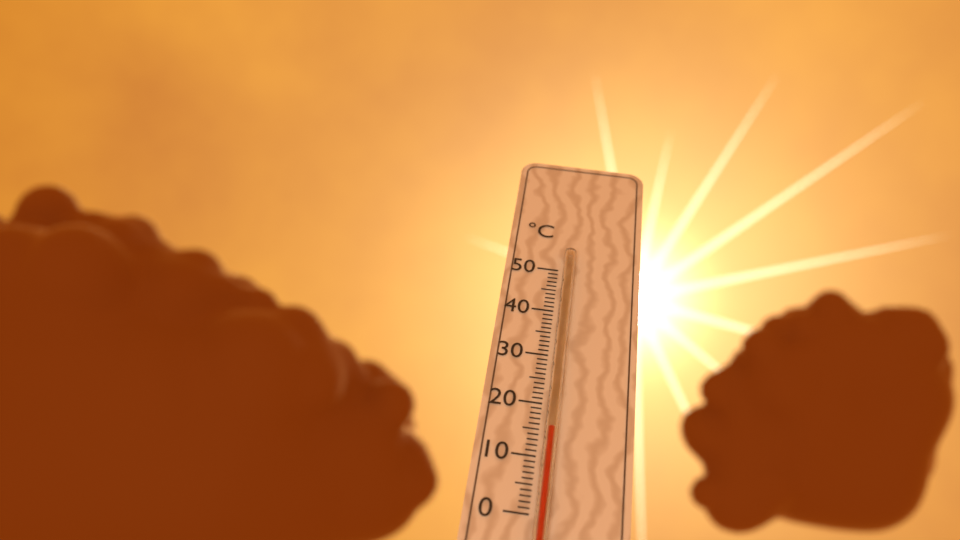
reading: 15 °C
